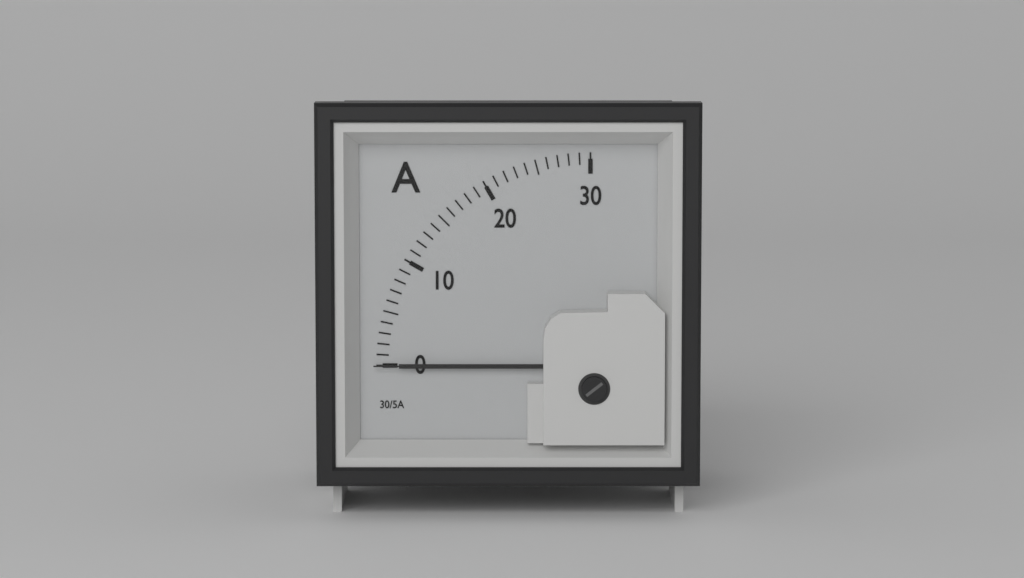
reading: 0 A
